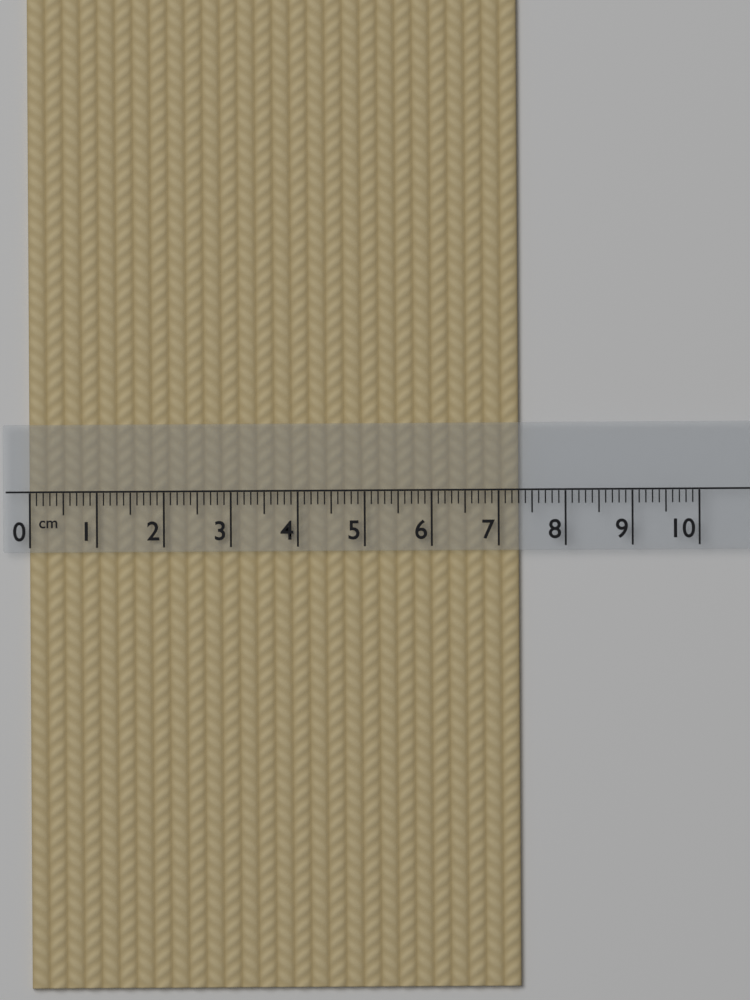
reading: 7.3 cm
